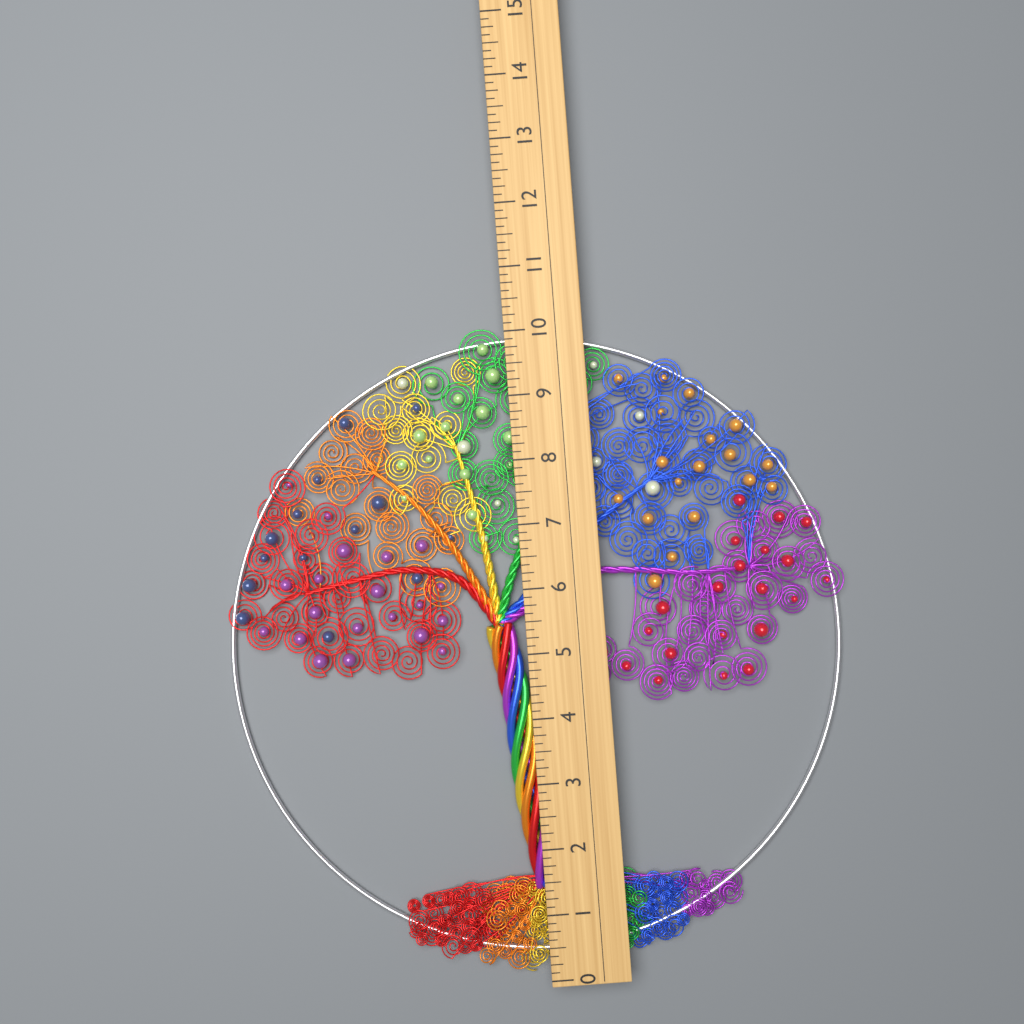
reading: 10.125 (no unit)
